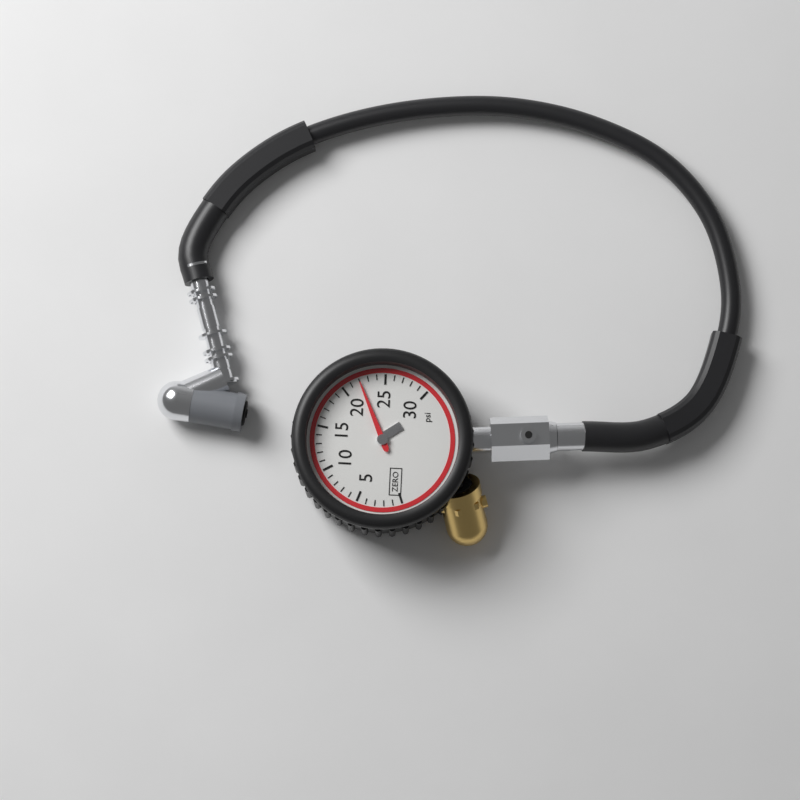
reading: 22 psi
